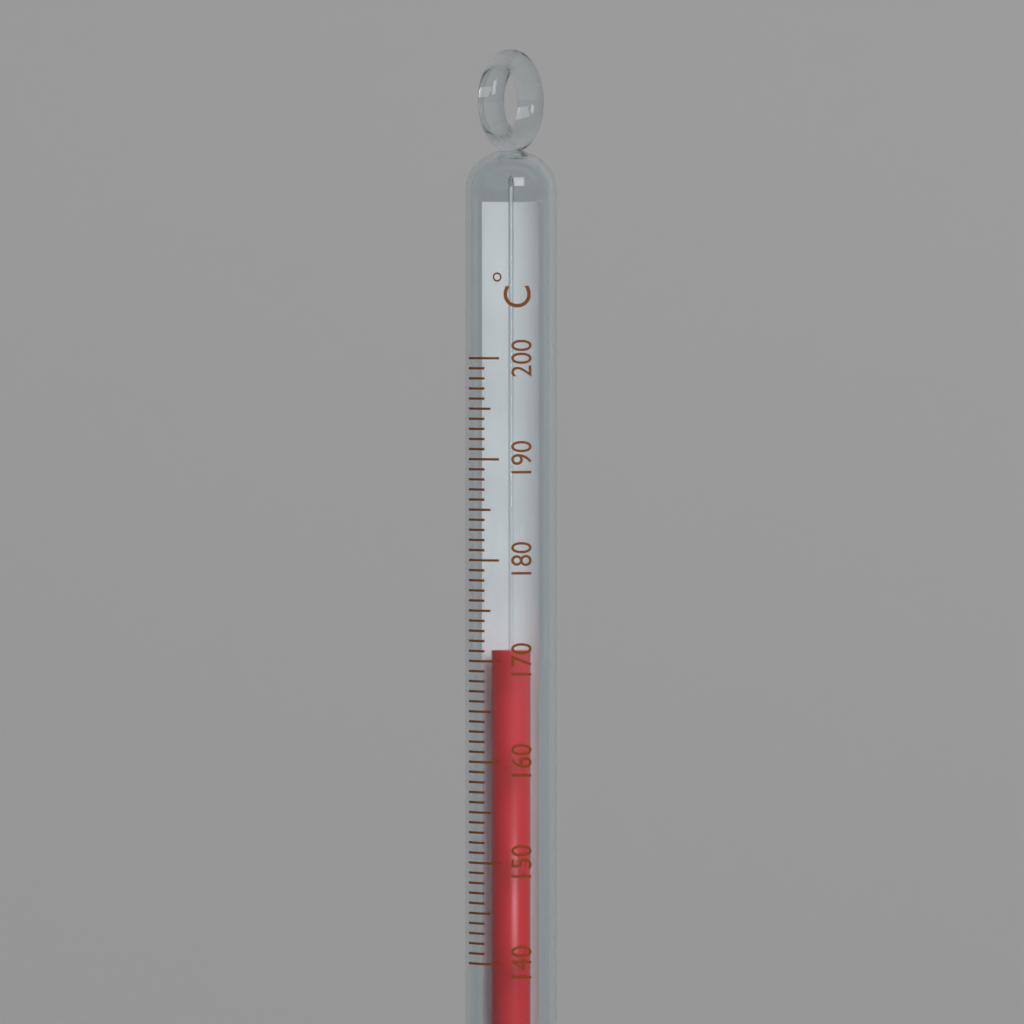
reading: 171 °C
